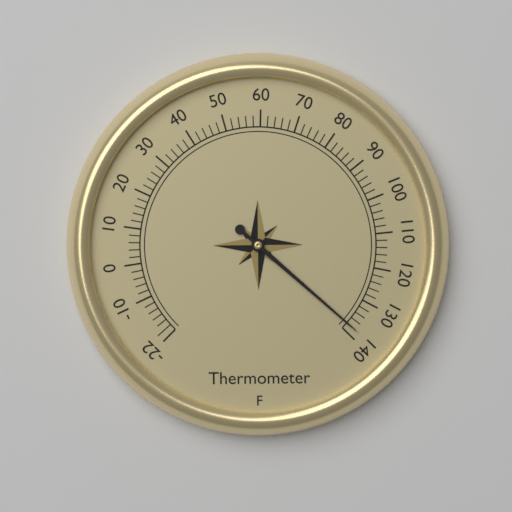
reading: 138 °F
